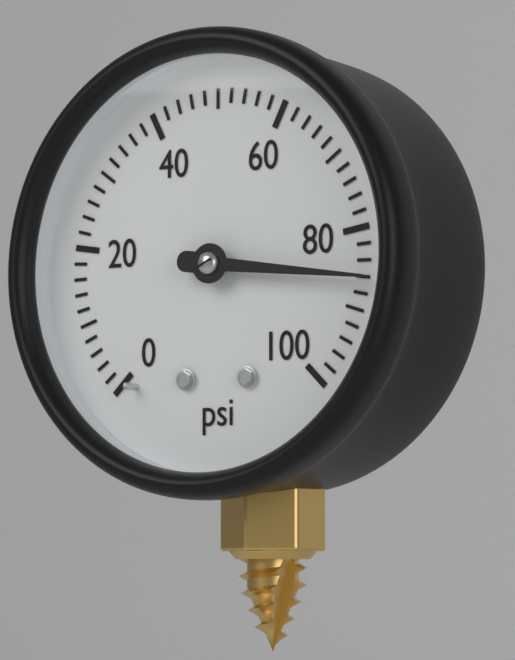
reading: 86 psi
